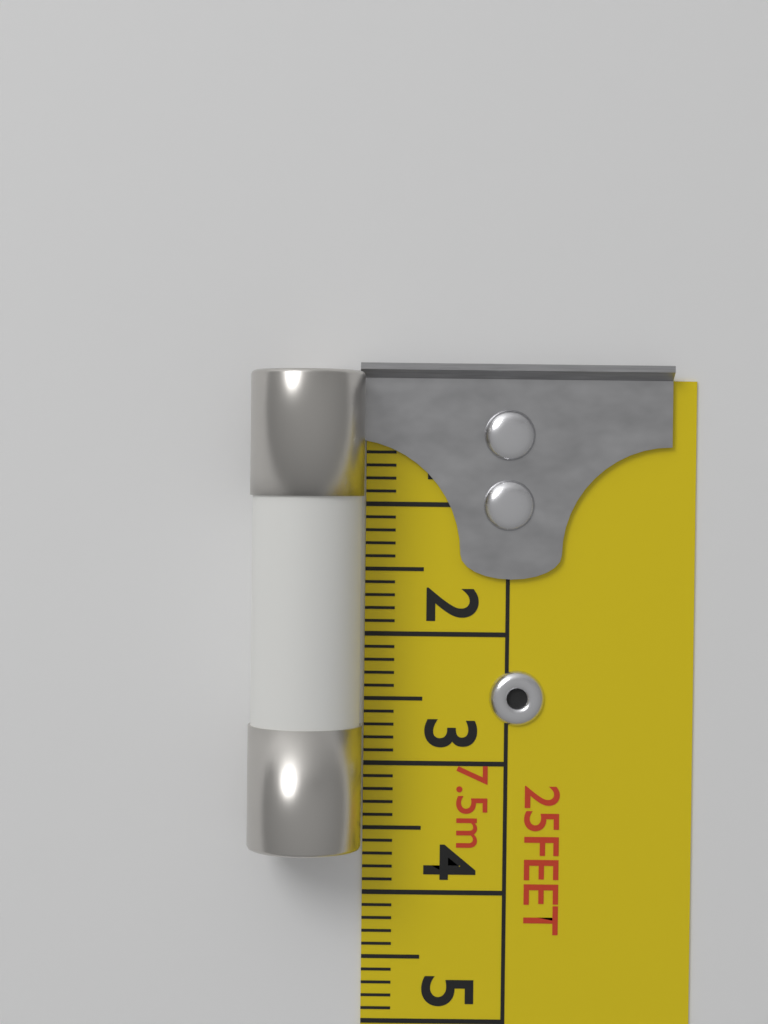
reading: 3.6 cm
